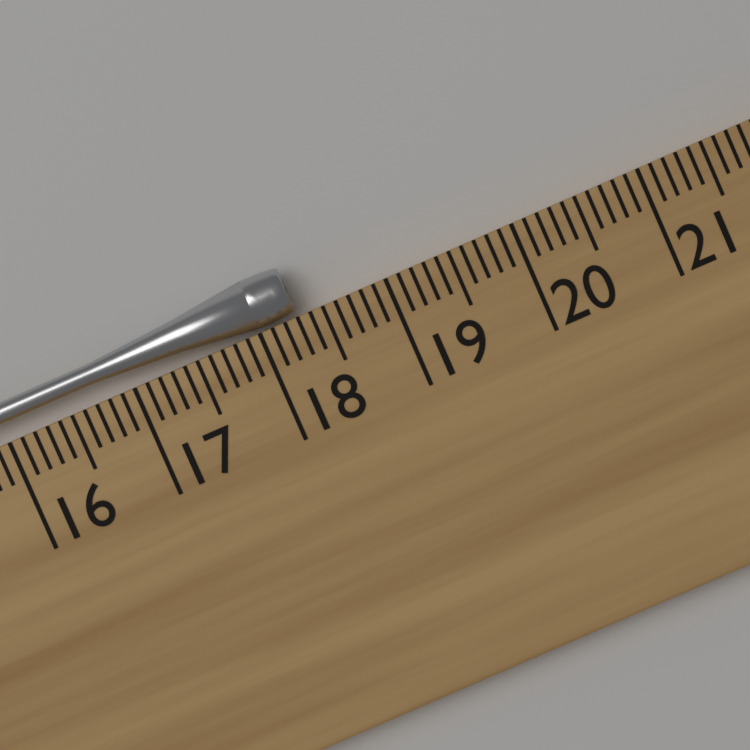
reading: 18.3 cm
